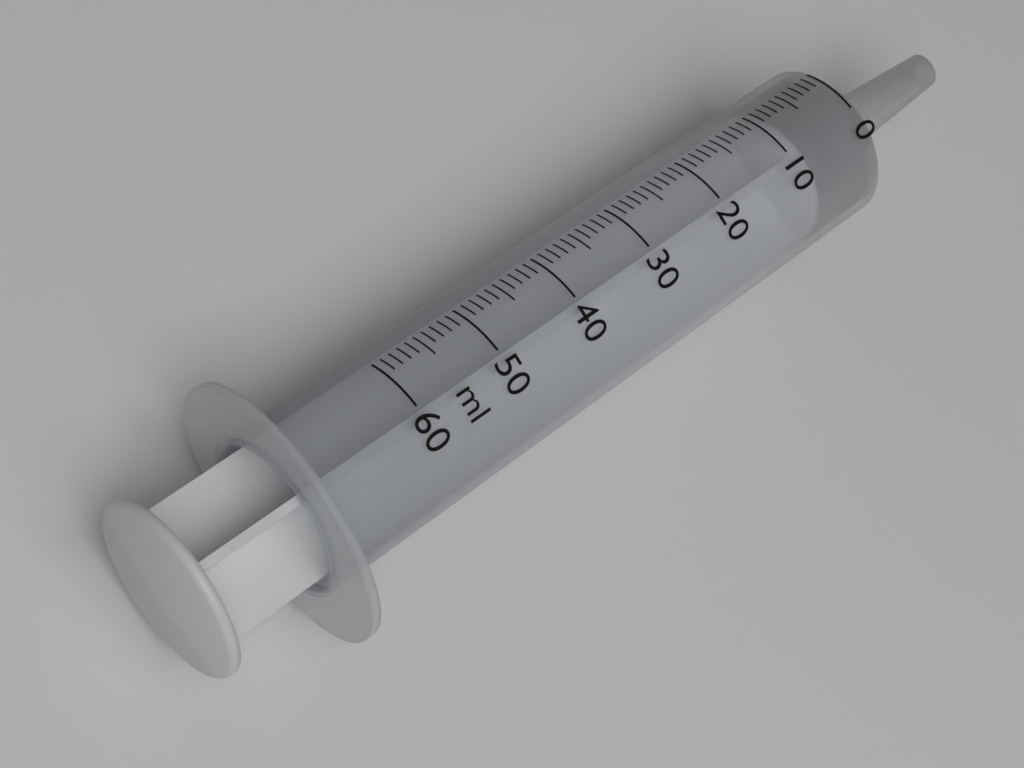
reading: 0 ml
